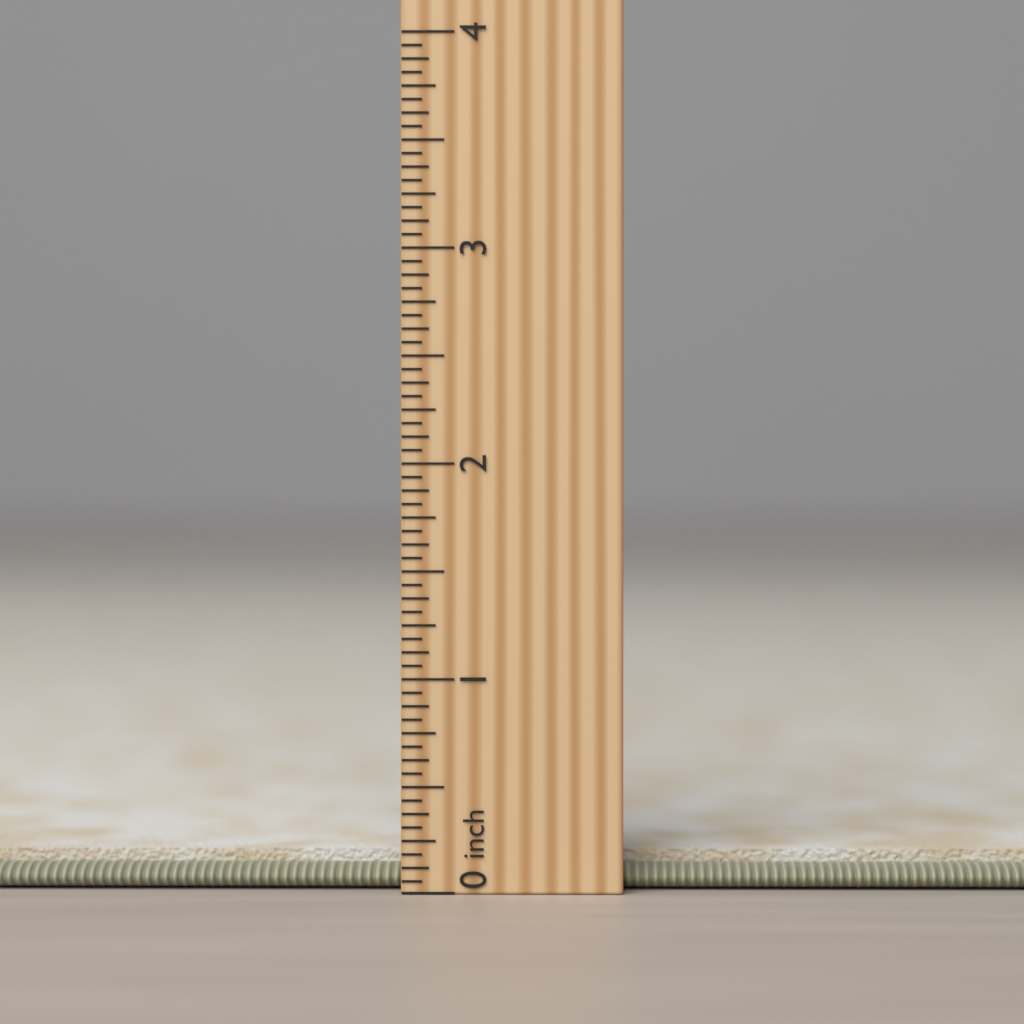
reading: 0.1875 in
